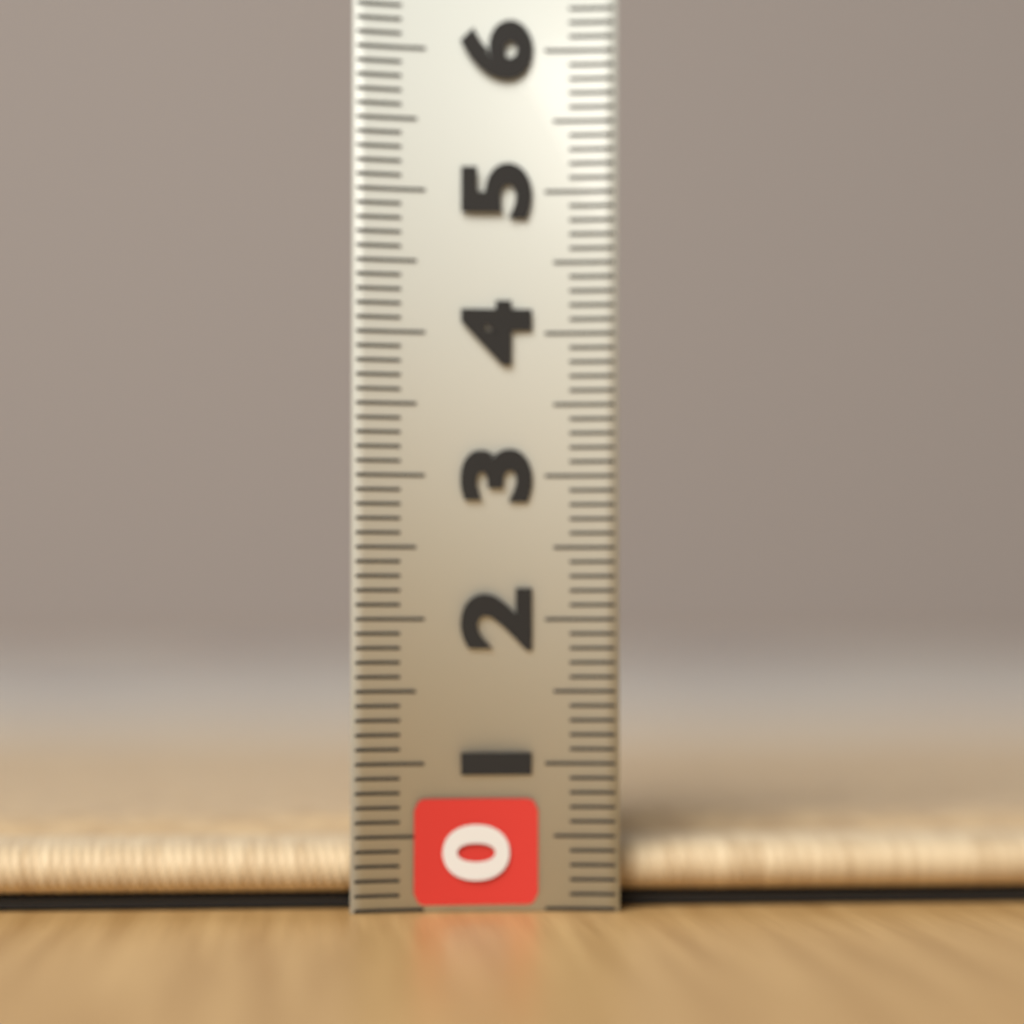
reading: 0.6 (no unit)
